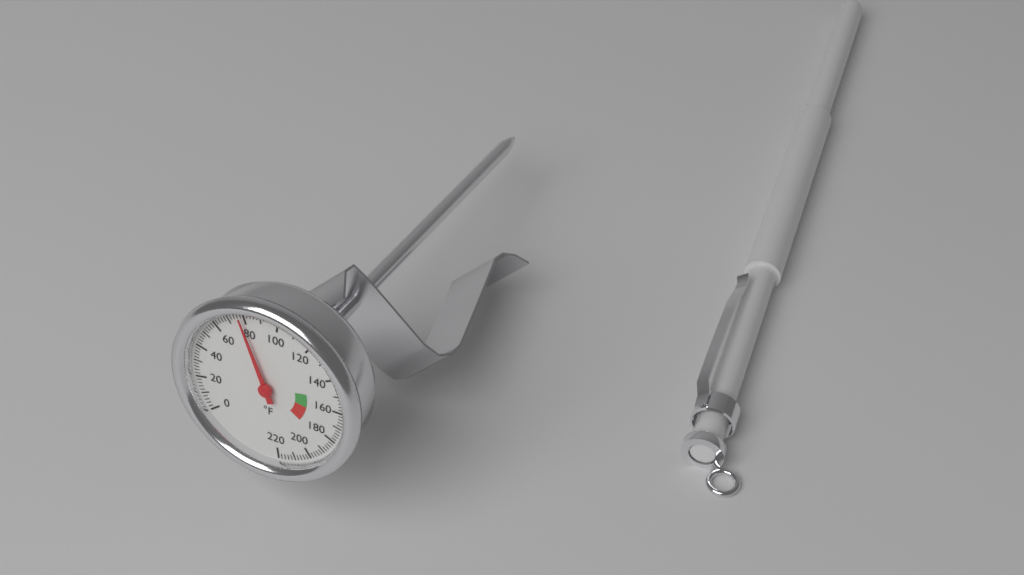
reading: 78 °F
